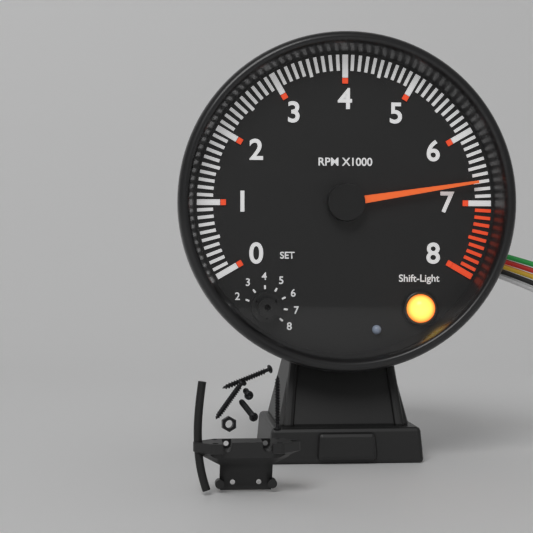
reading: 6700 RPM
